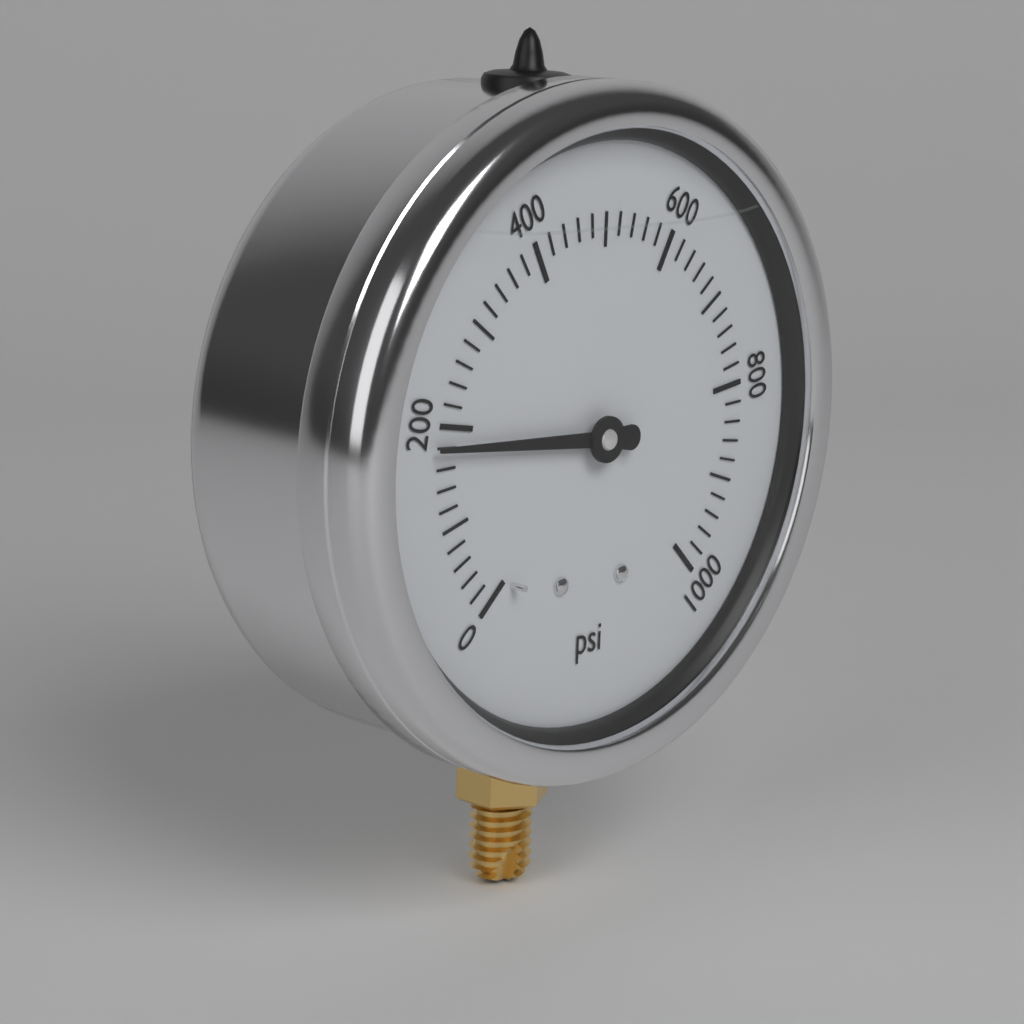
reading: 180 psi
